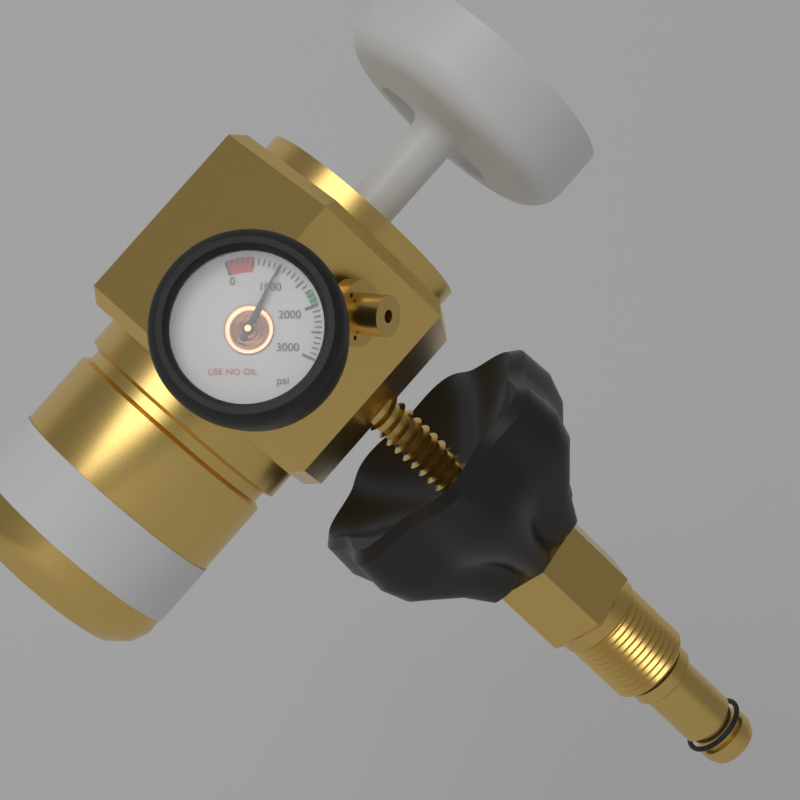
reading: 1000 psi
